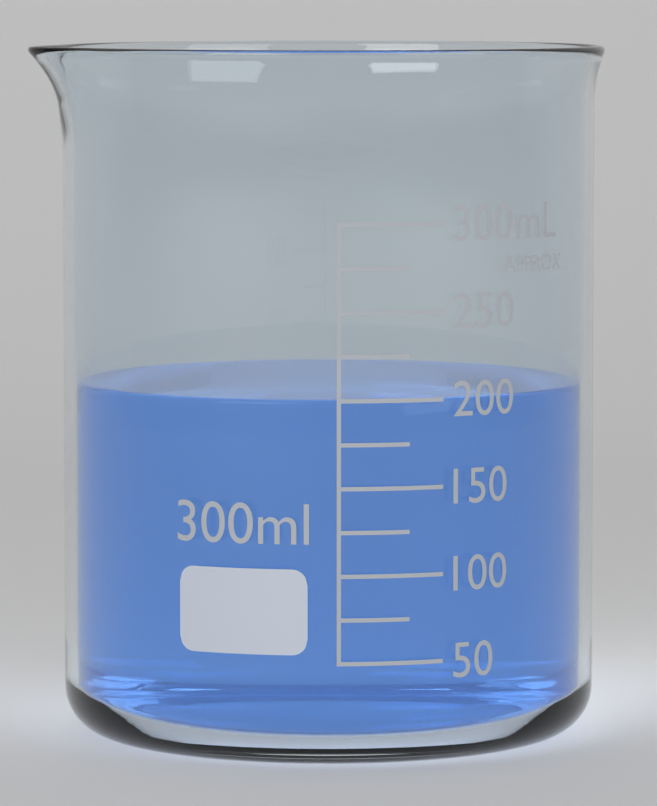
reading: 200 mL
